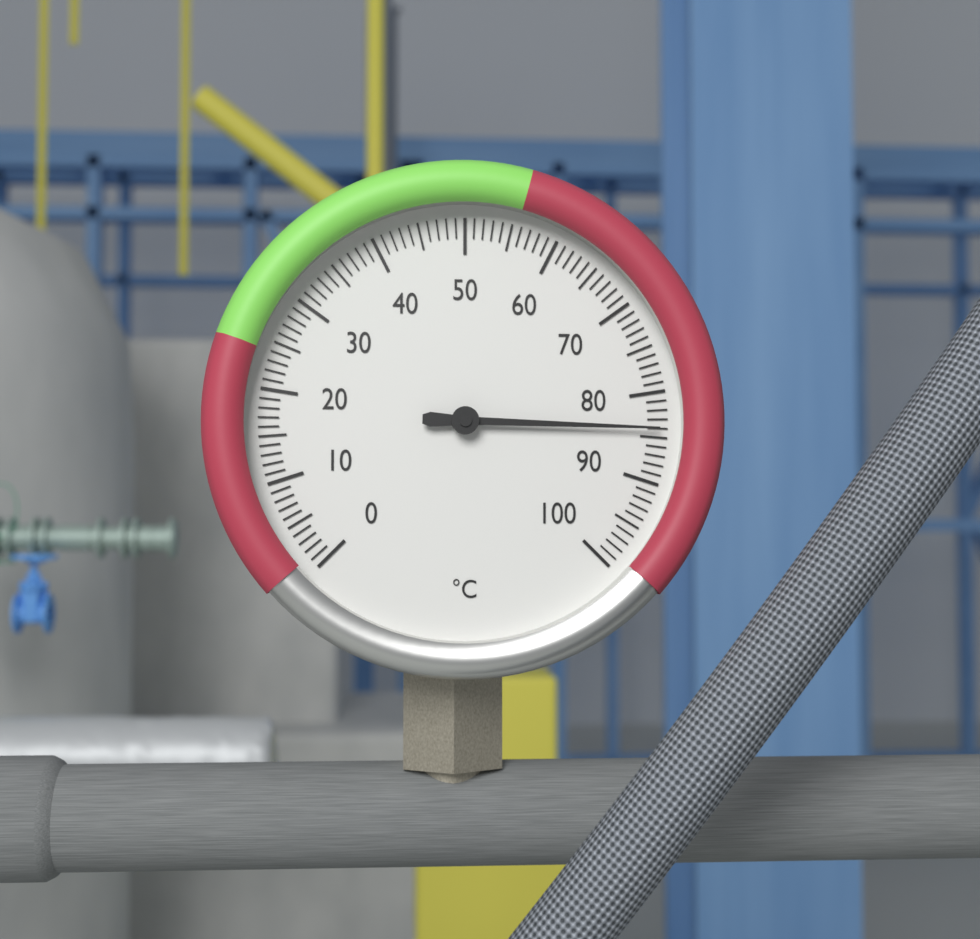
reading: 84 °C
